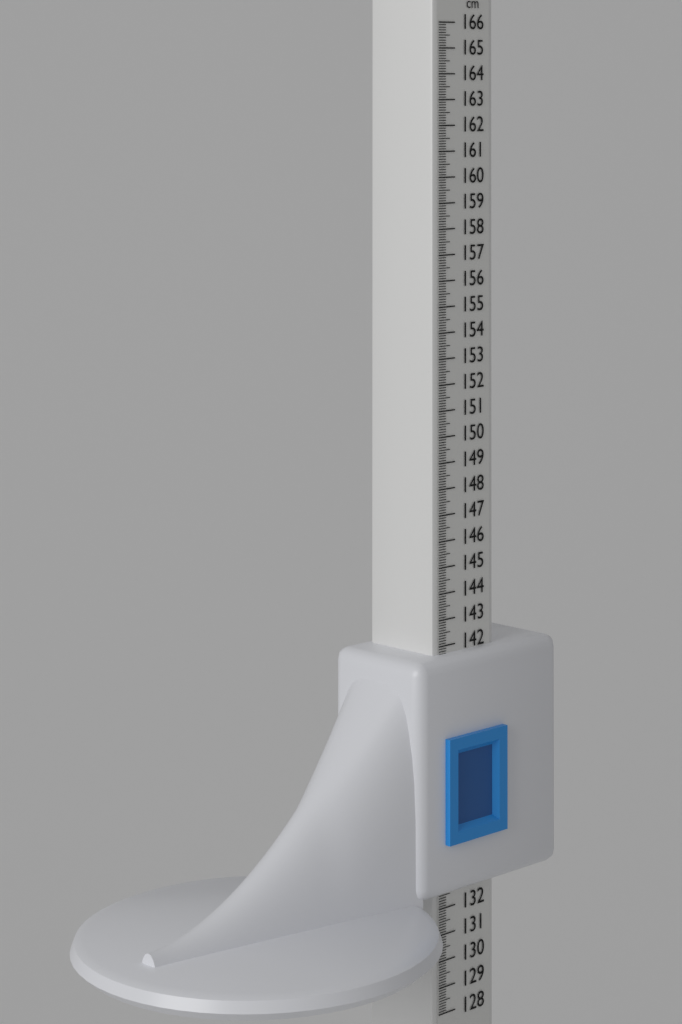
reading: 141.7 cm
